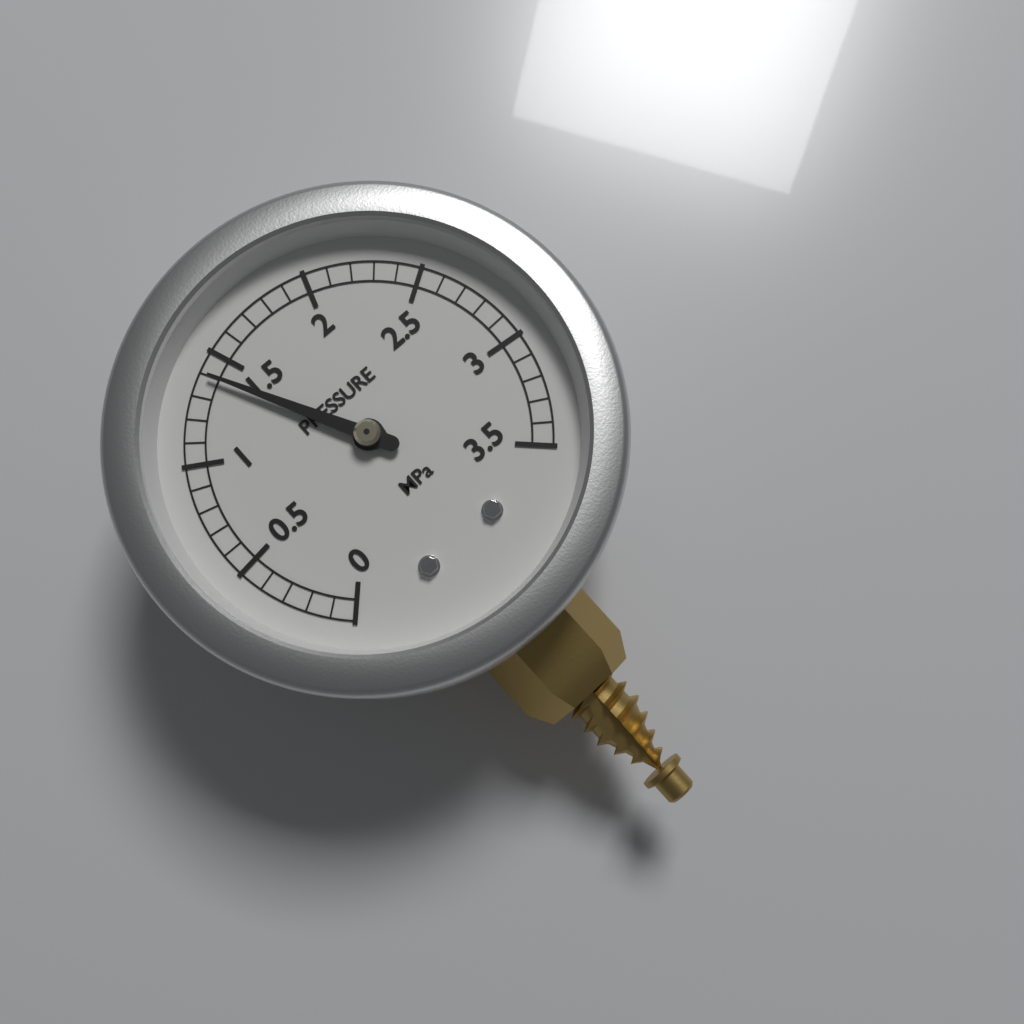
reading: 1.4 MPa
